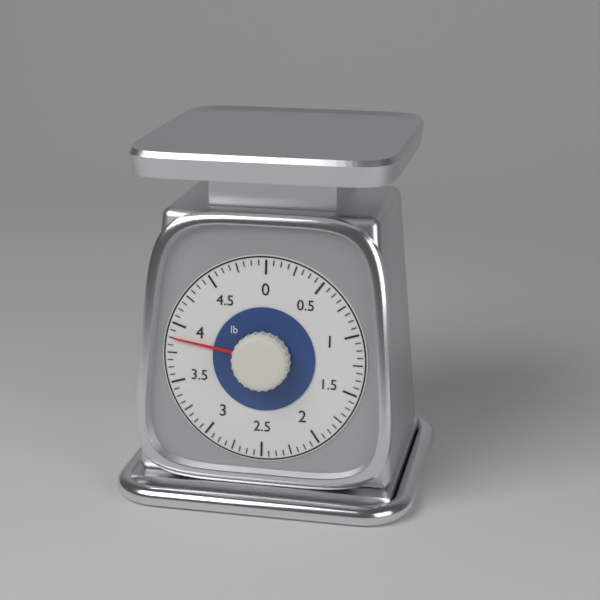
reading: 3.8750 lb
